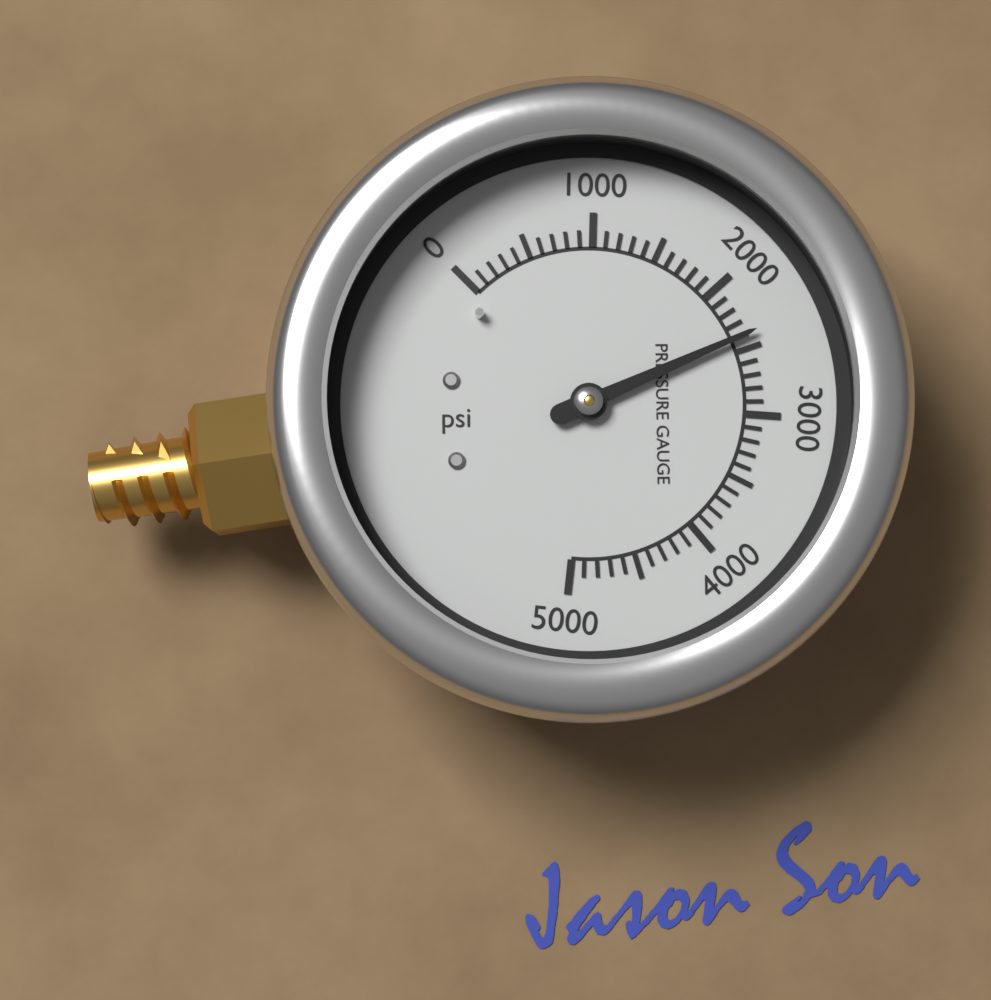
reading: 2400 psi
